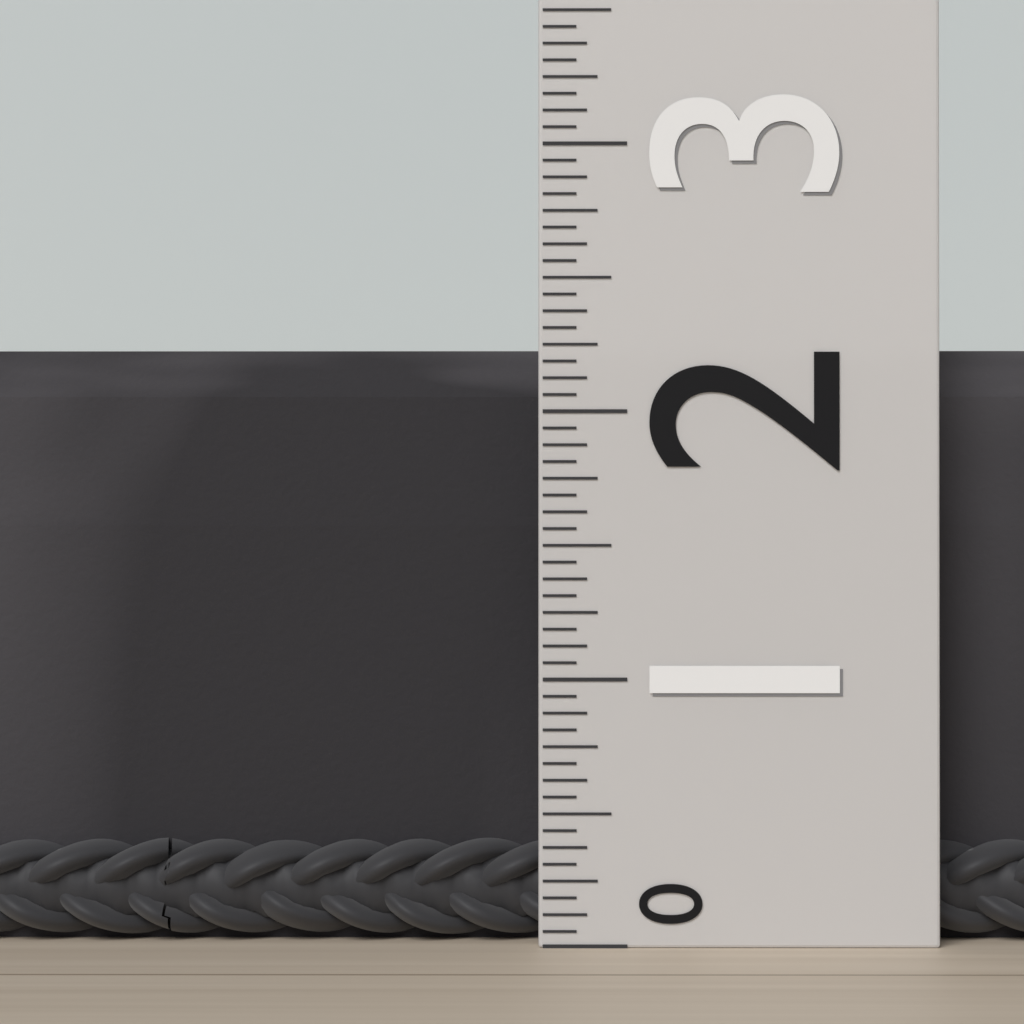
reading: 2.2500 (no unit)
